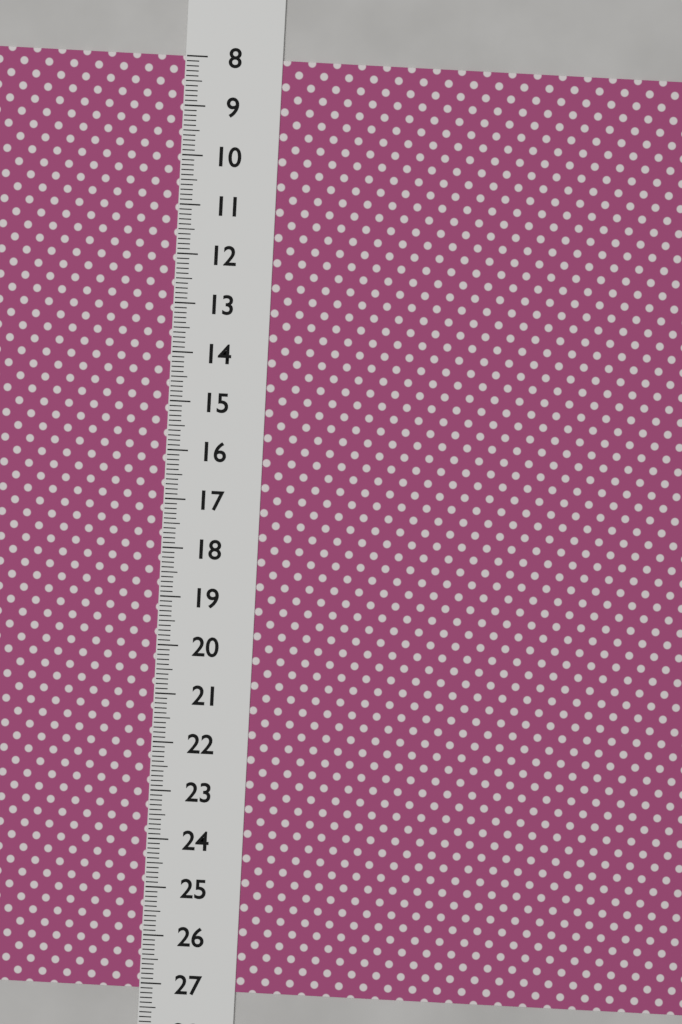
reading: 27.1 (no unit)
